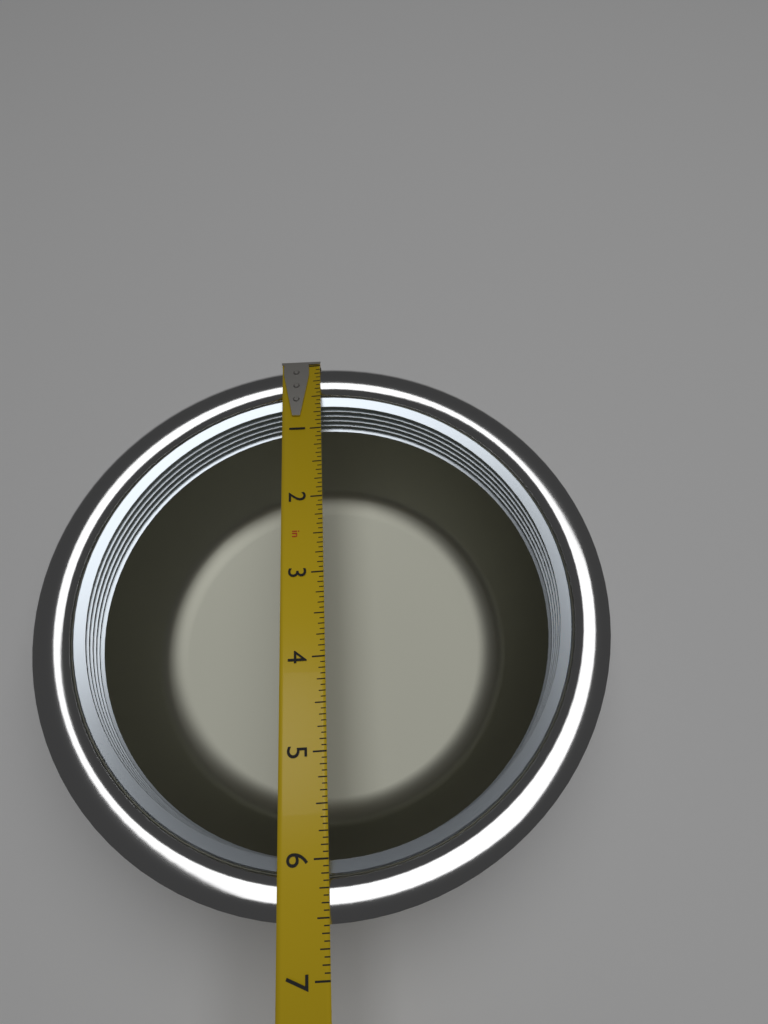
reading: 6.5625 in
